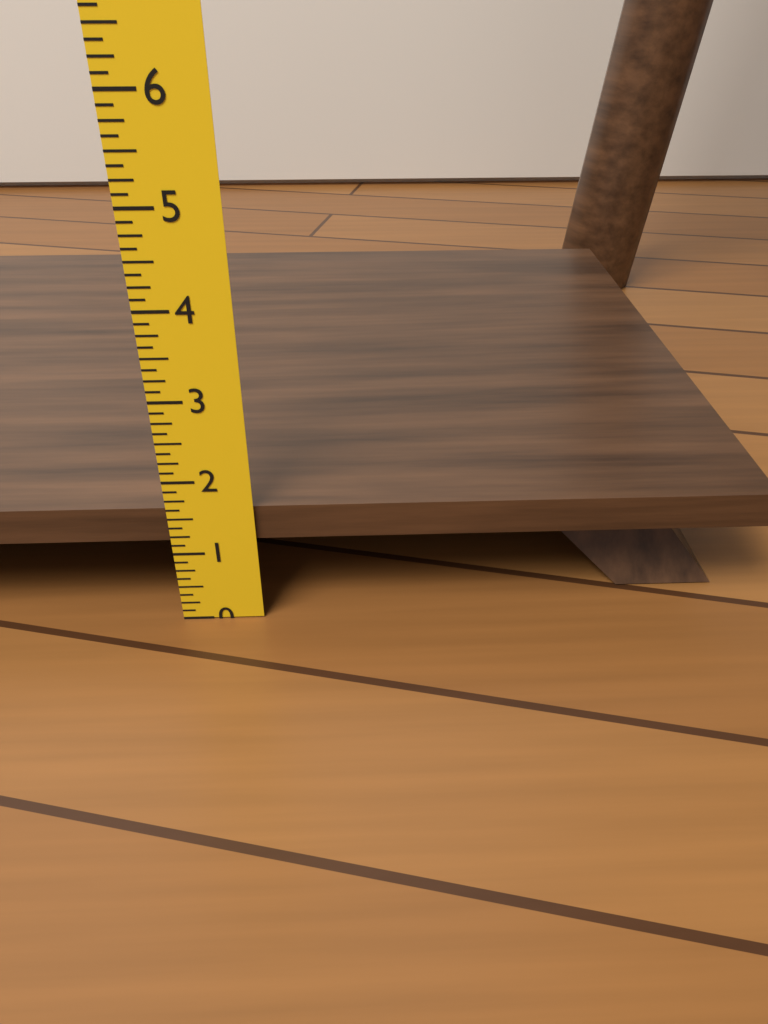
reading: 1.625 in
